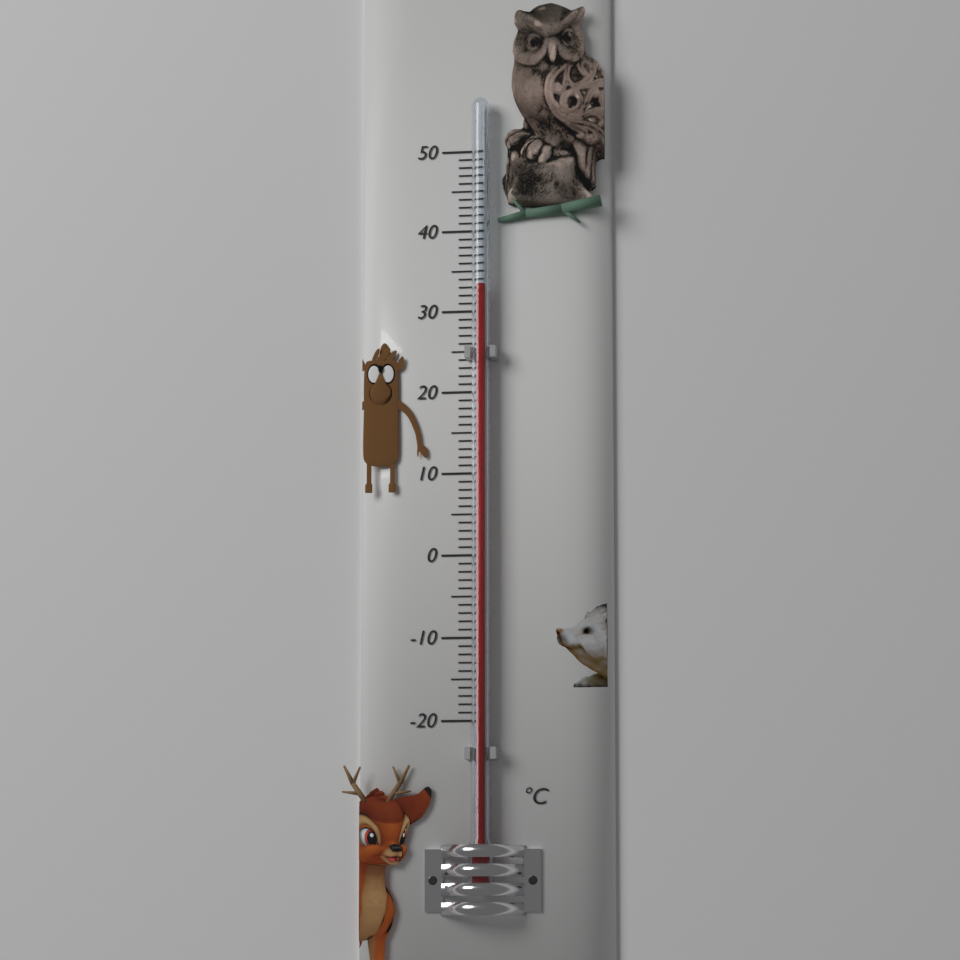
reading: 33 °C
